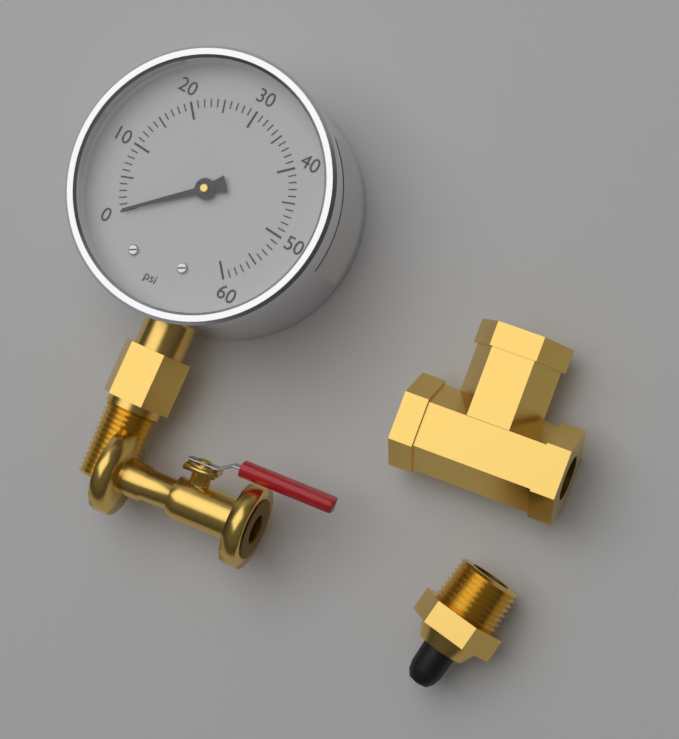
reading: 0 psi
